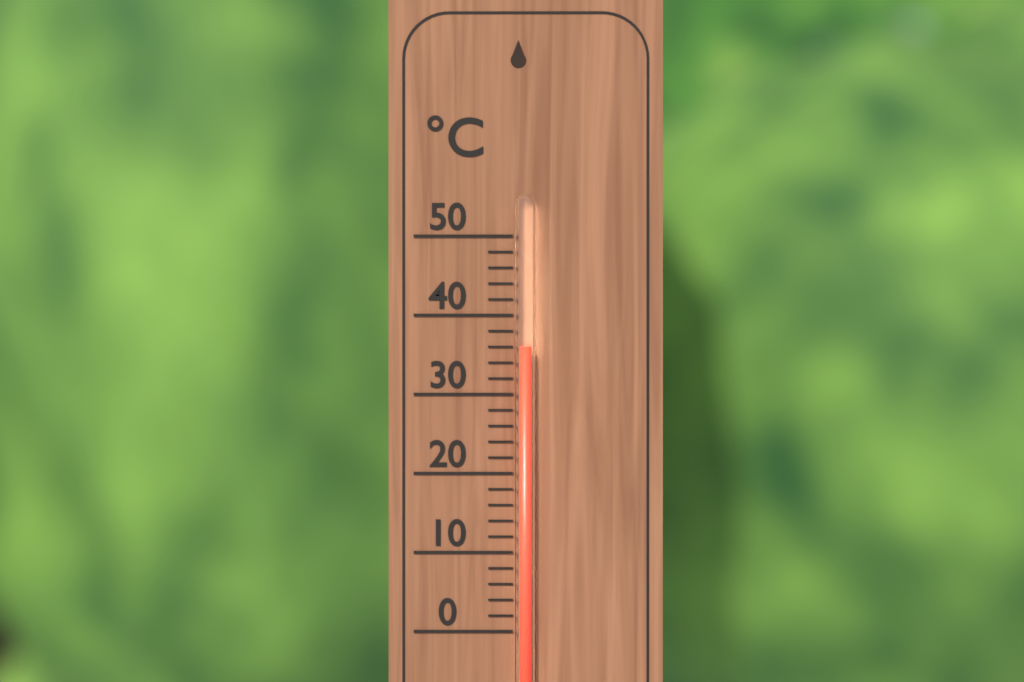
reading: 36 °C
